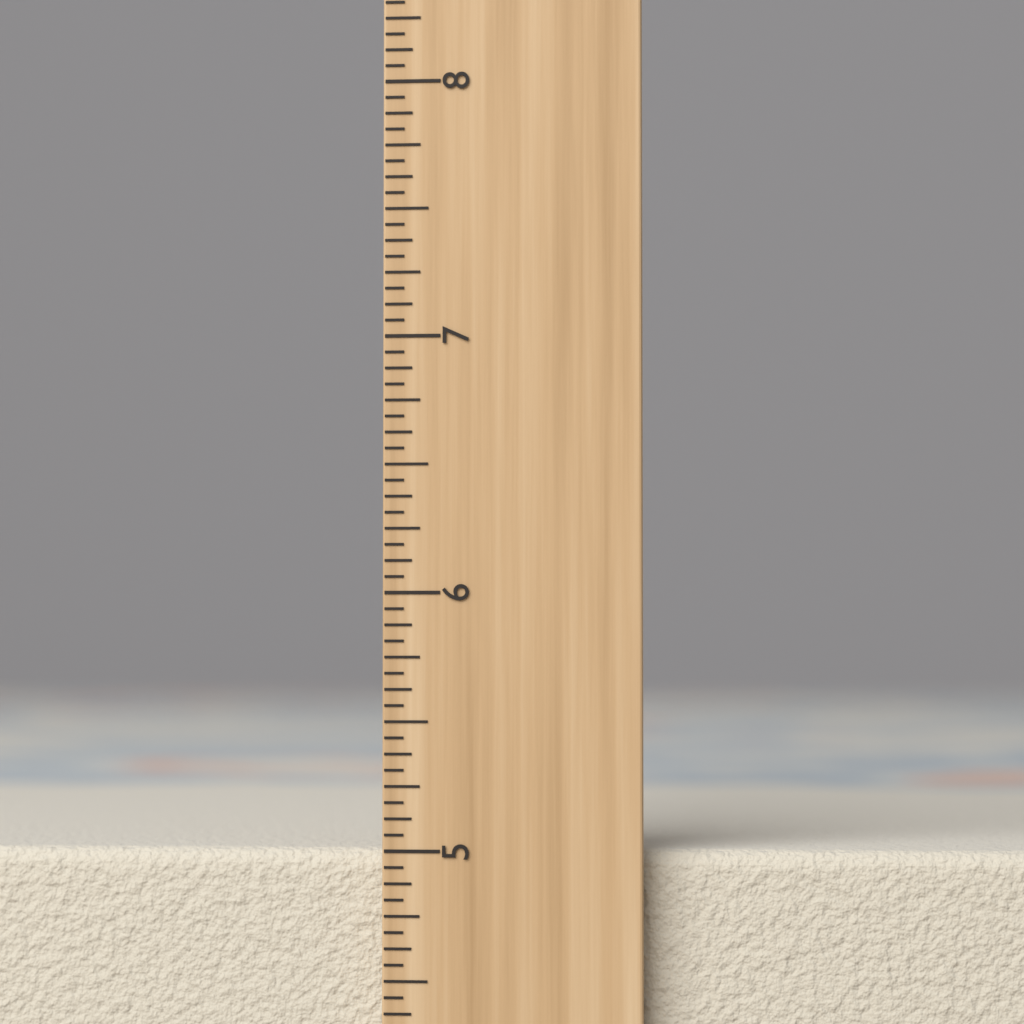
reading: 5.0000 inch
